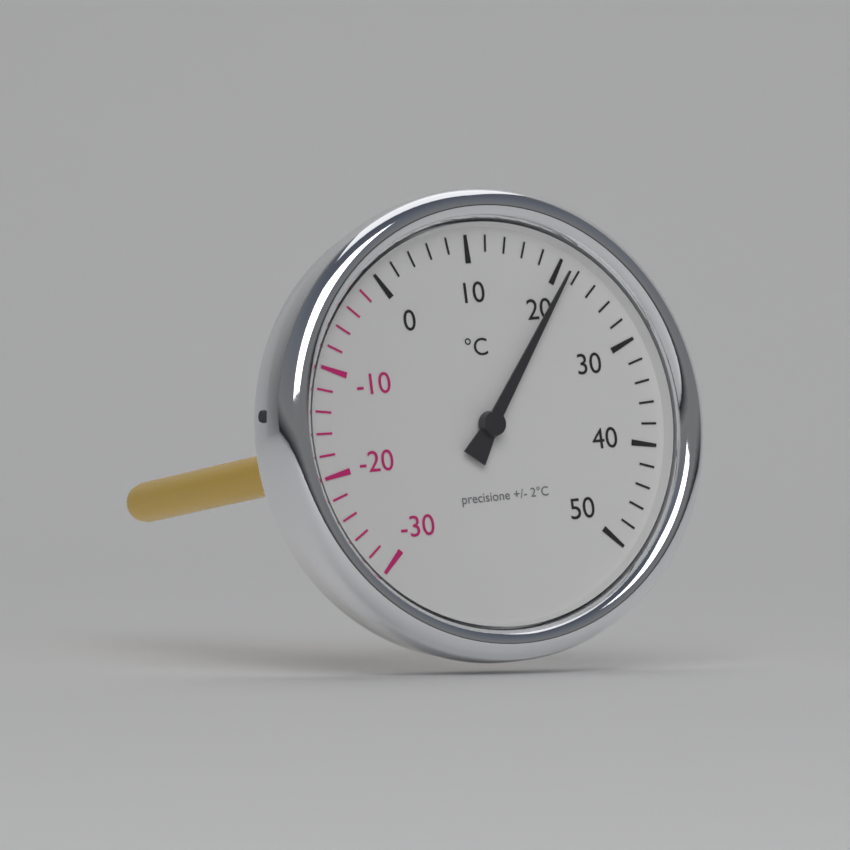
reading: 21 °C
